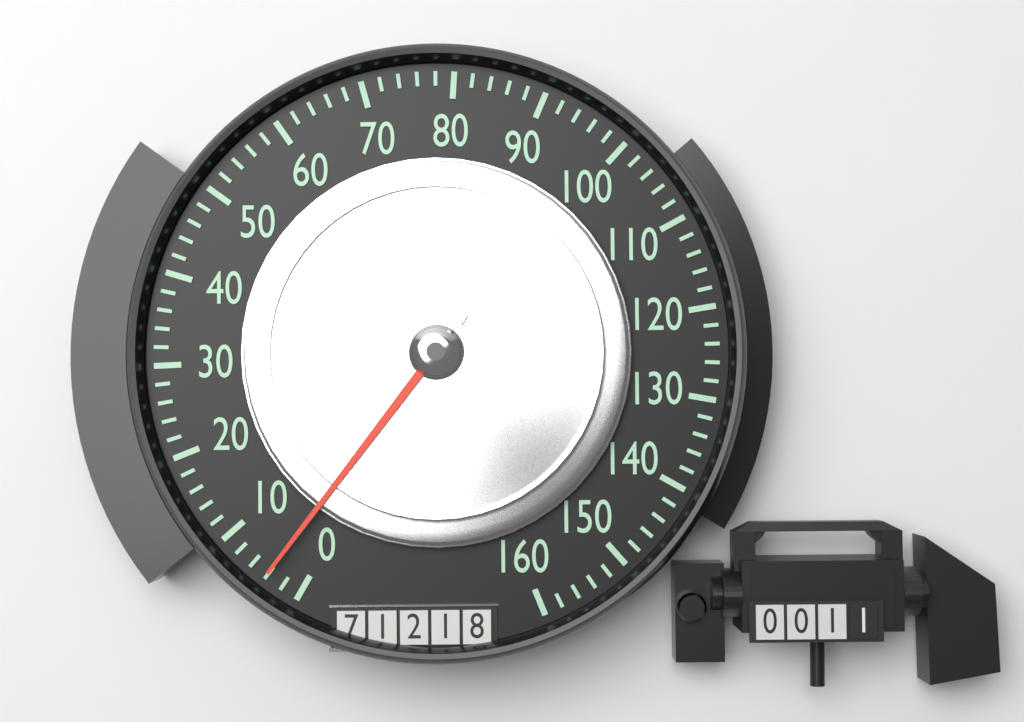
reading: 4 (no unit)
